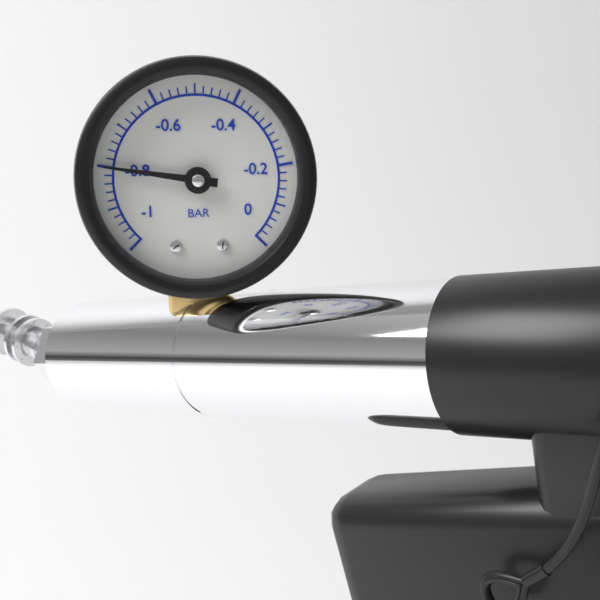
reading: -0.80 bar
